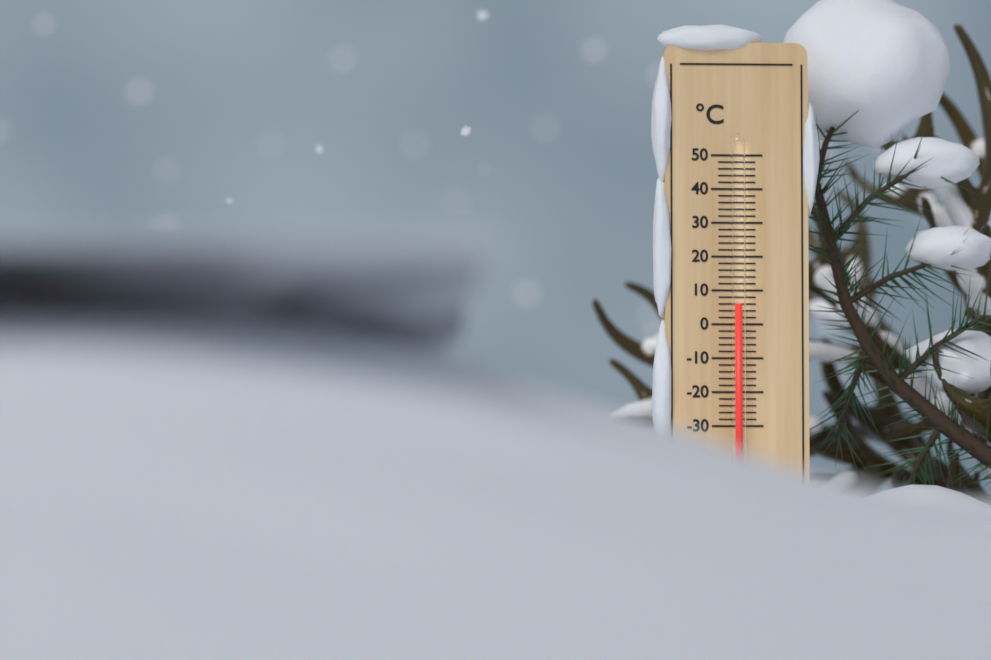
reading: 6 °C
